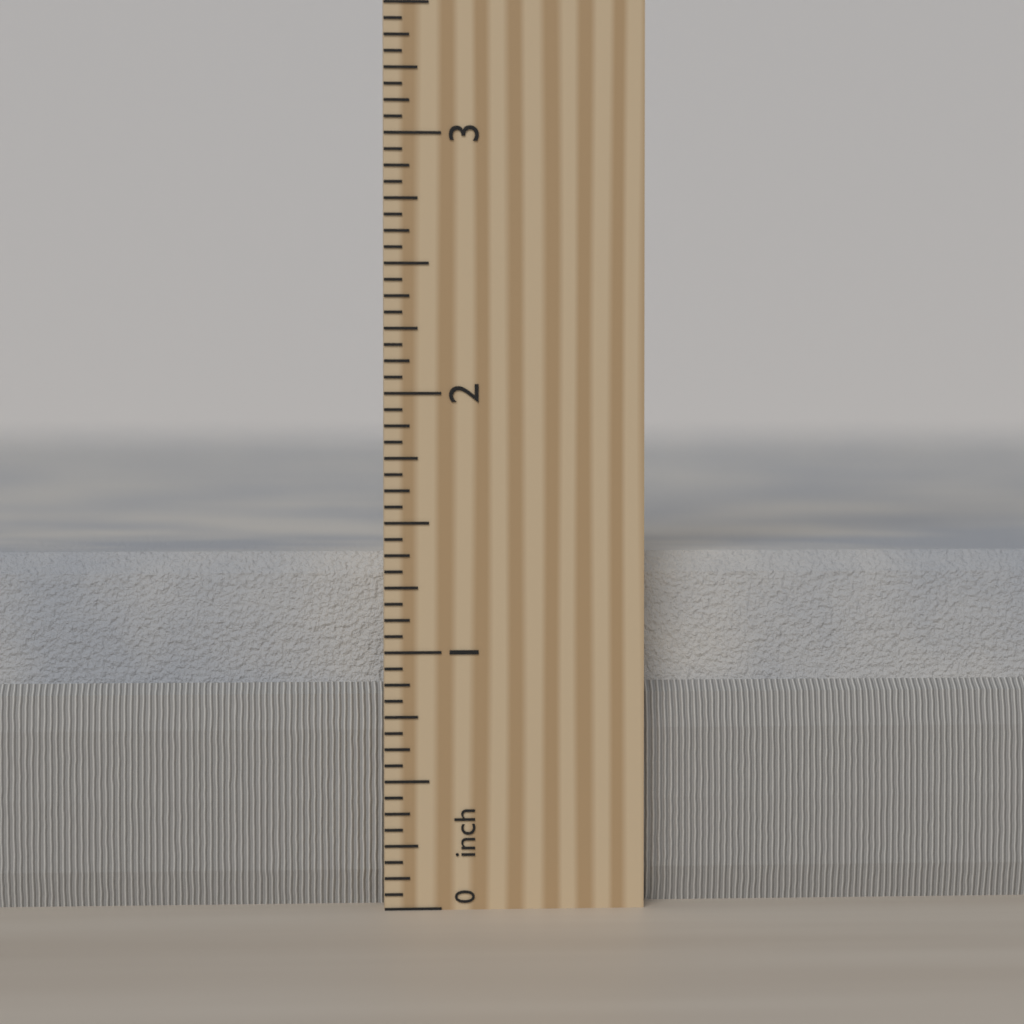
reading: 1.3750 inch
